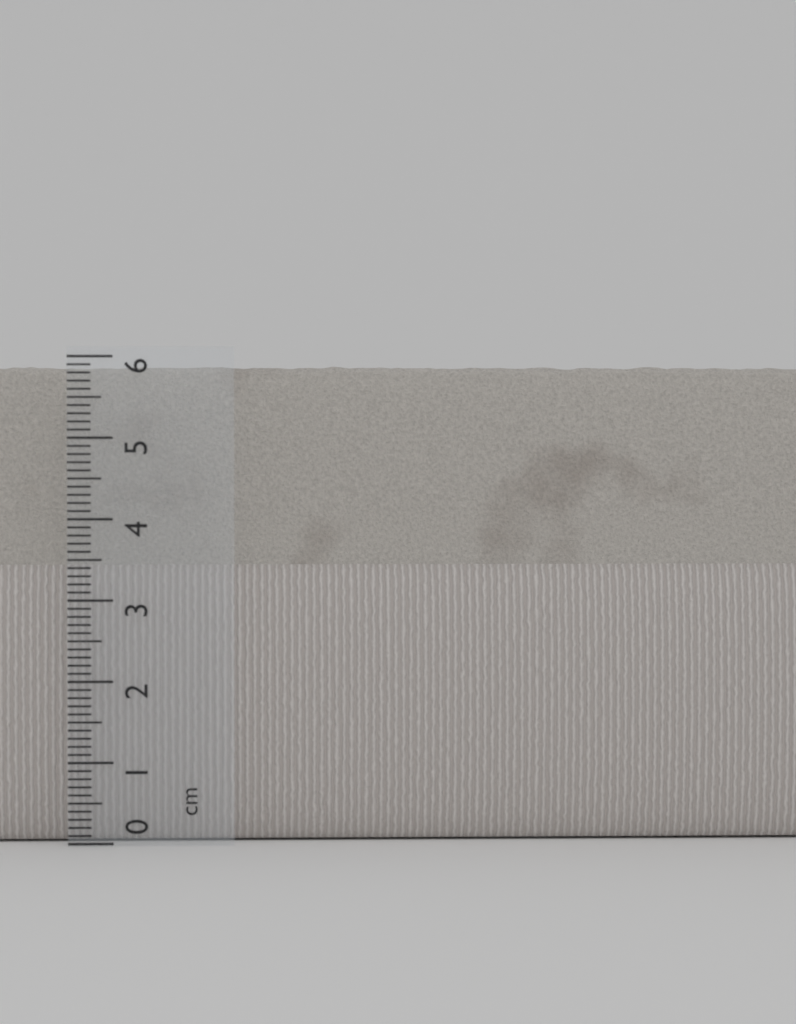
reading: 5.9 cm
